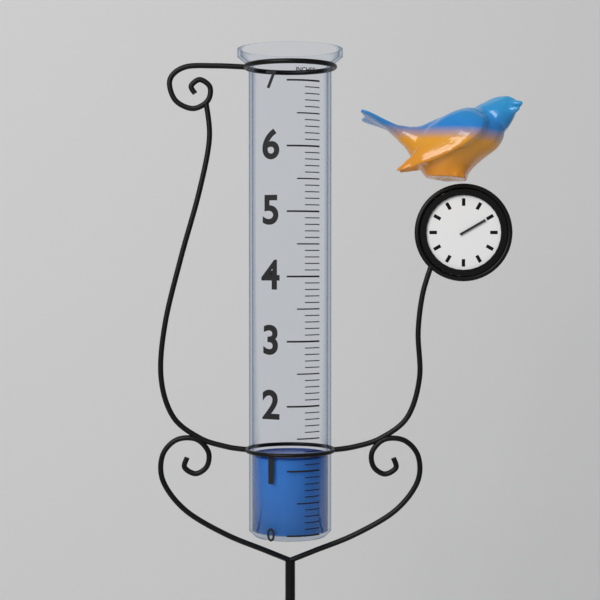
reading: 1.2 in
